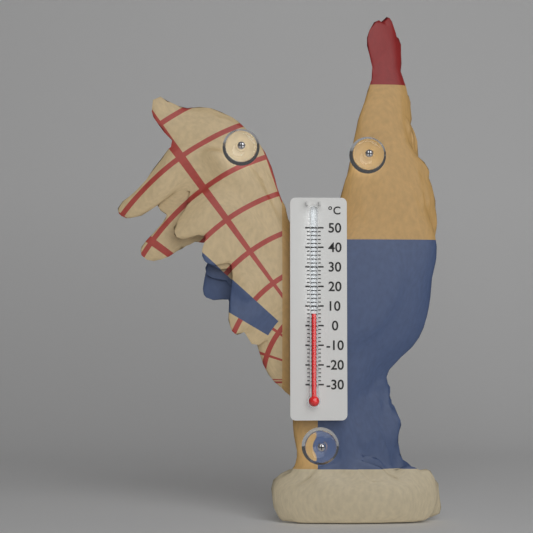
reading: 6 °C
